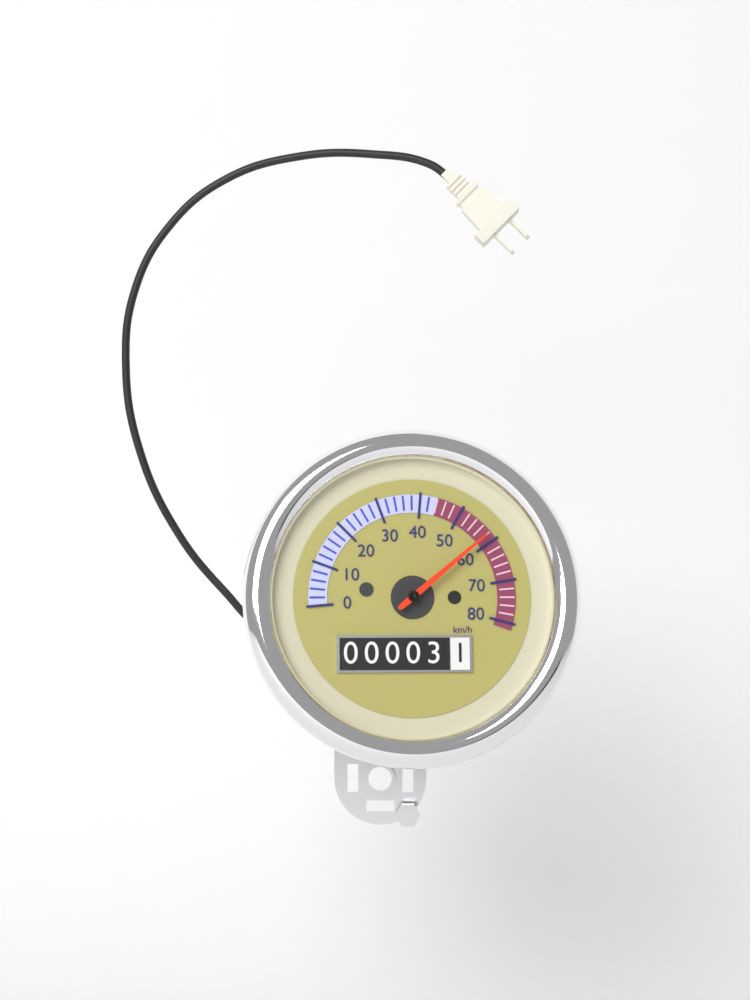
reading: 58 km/h
